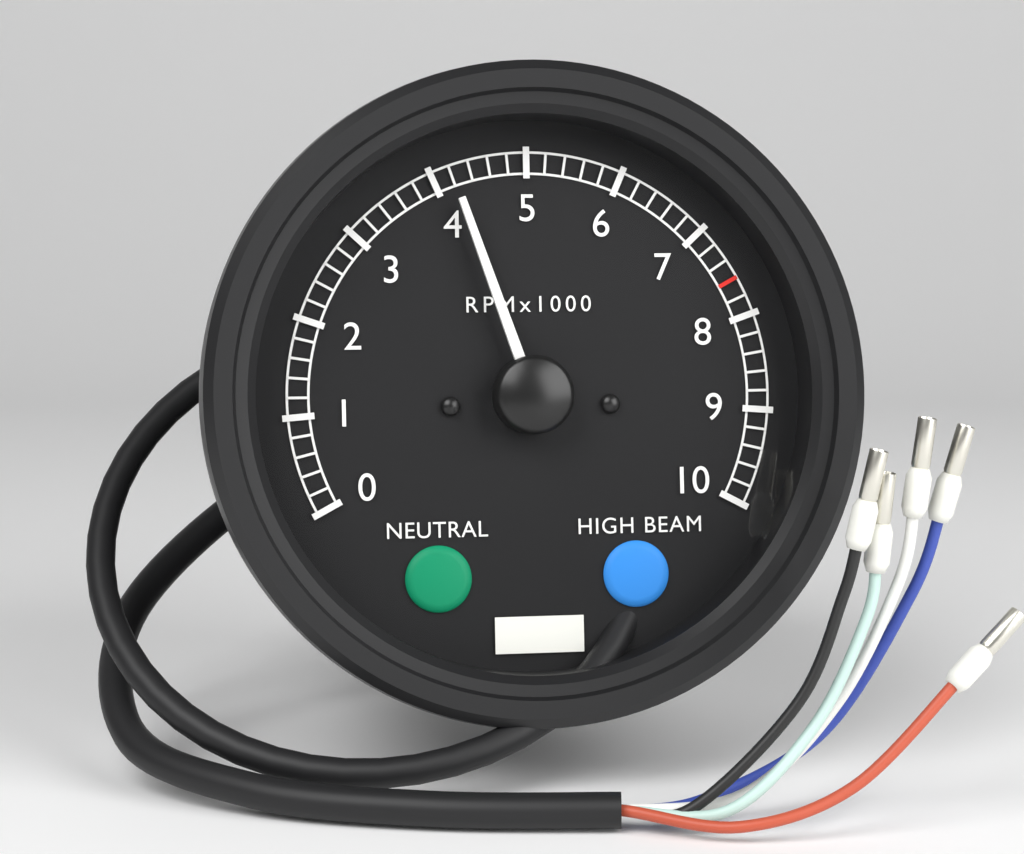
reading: 4200 RPM
